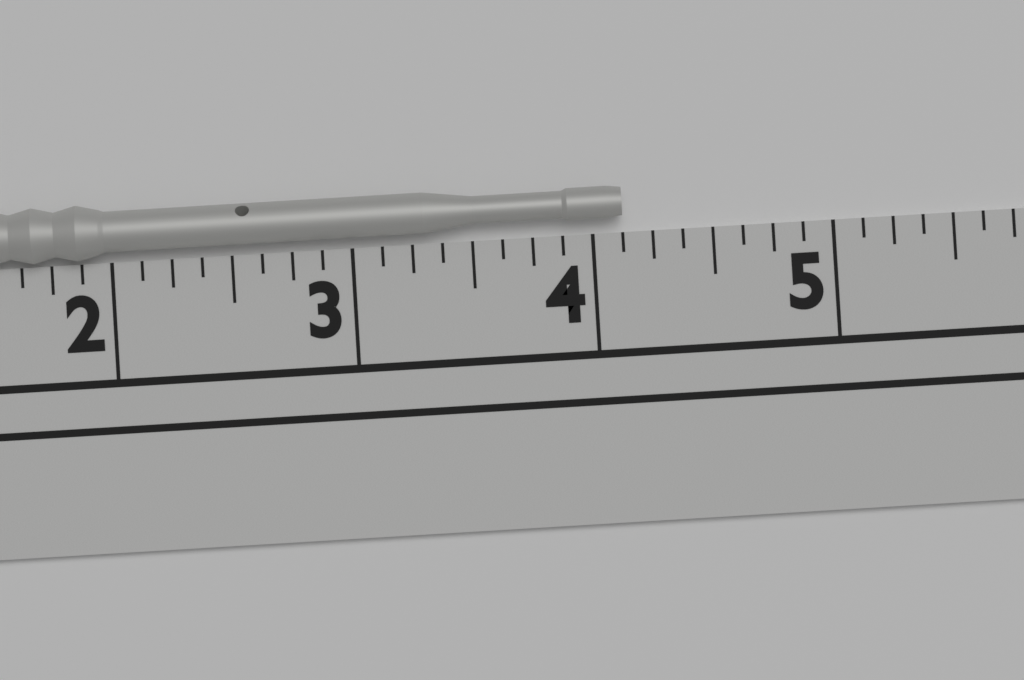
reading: 4.125 in
